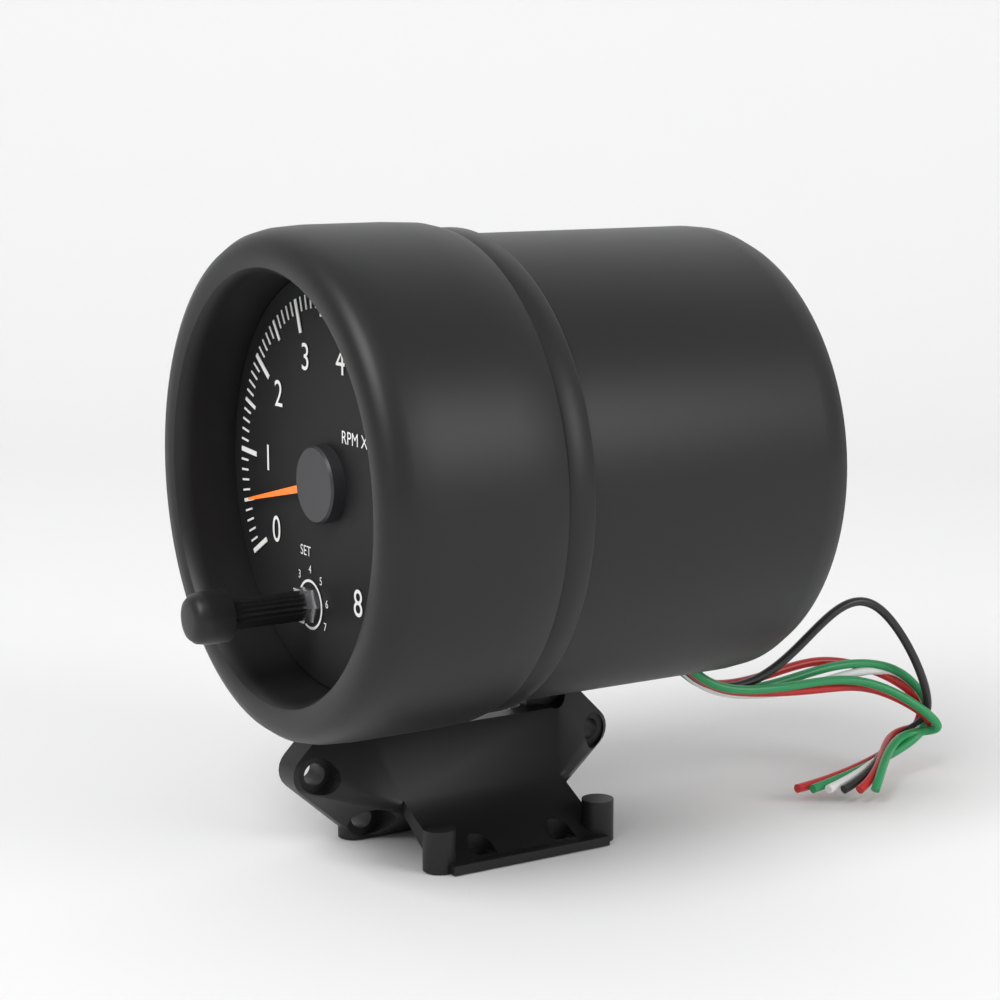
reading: 0.5 RPM x1000
